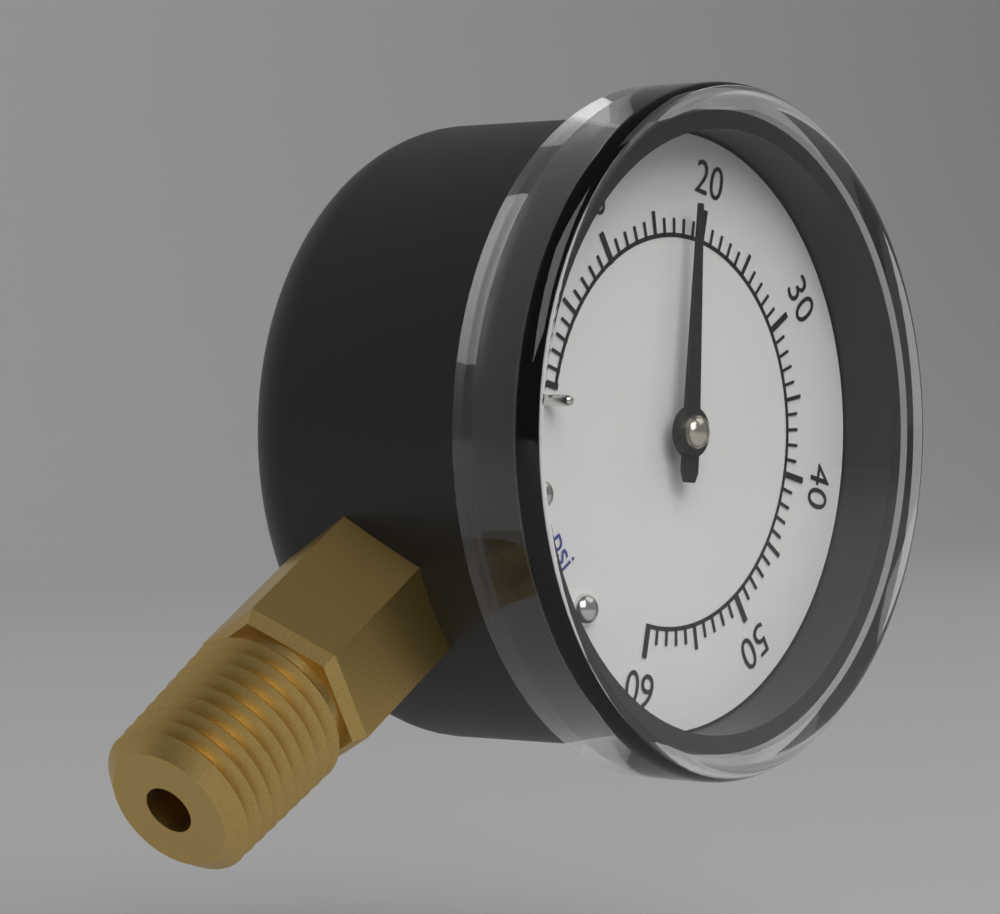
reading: 18 psi
